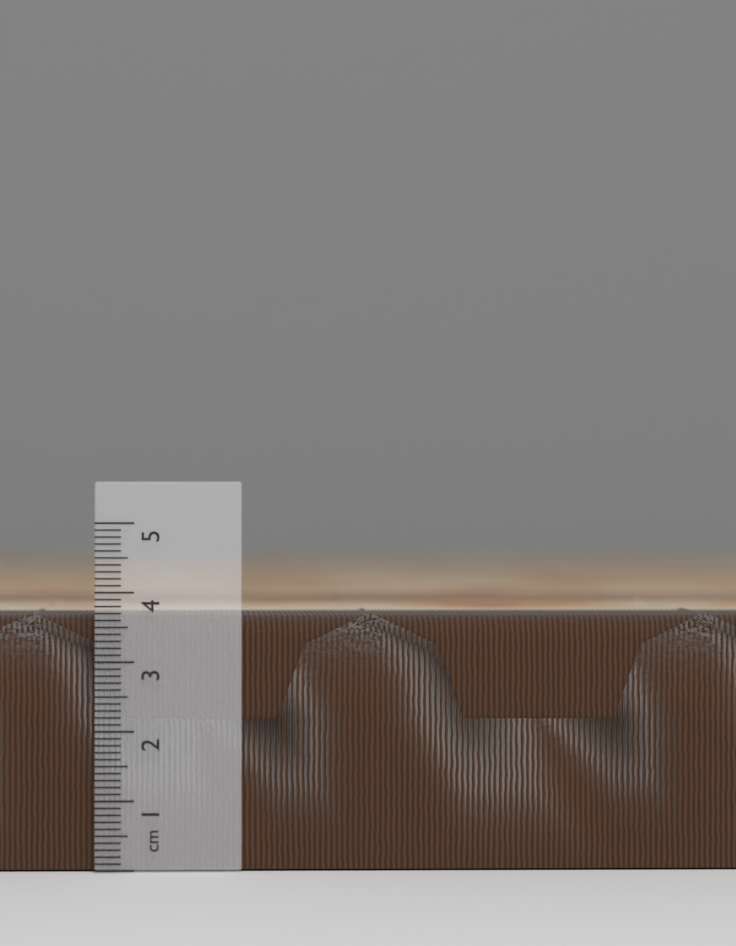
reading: 3.7 cm
